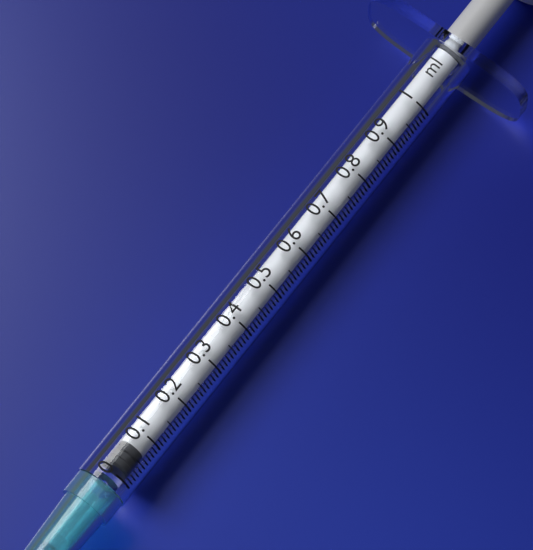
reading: 0.02 ml
